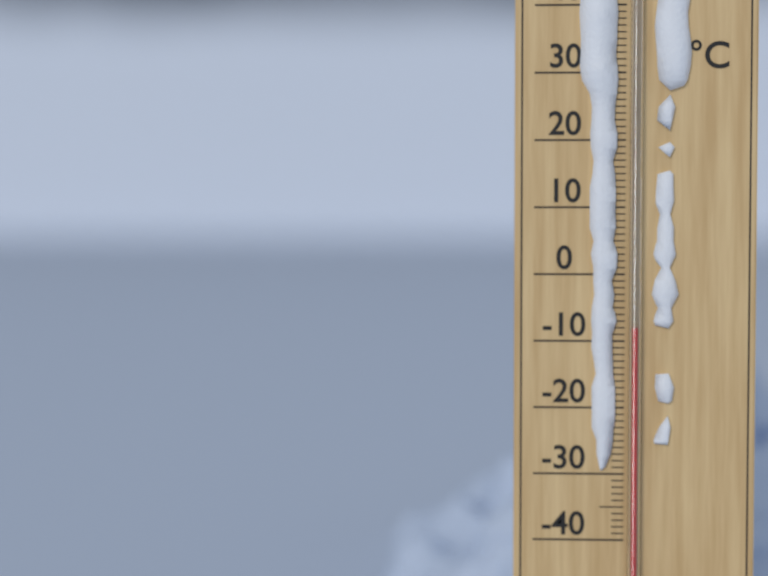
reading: -8 °C
